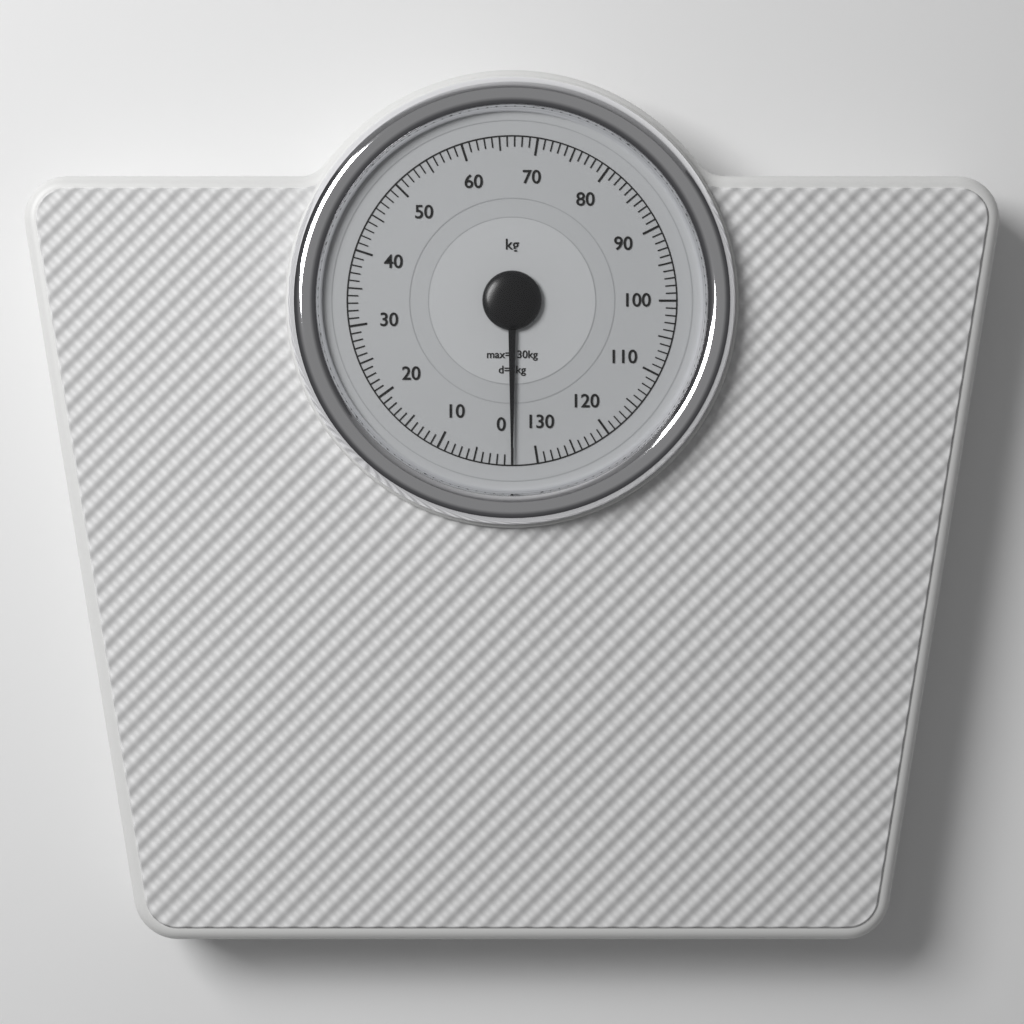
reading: 0 kg
